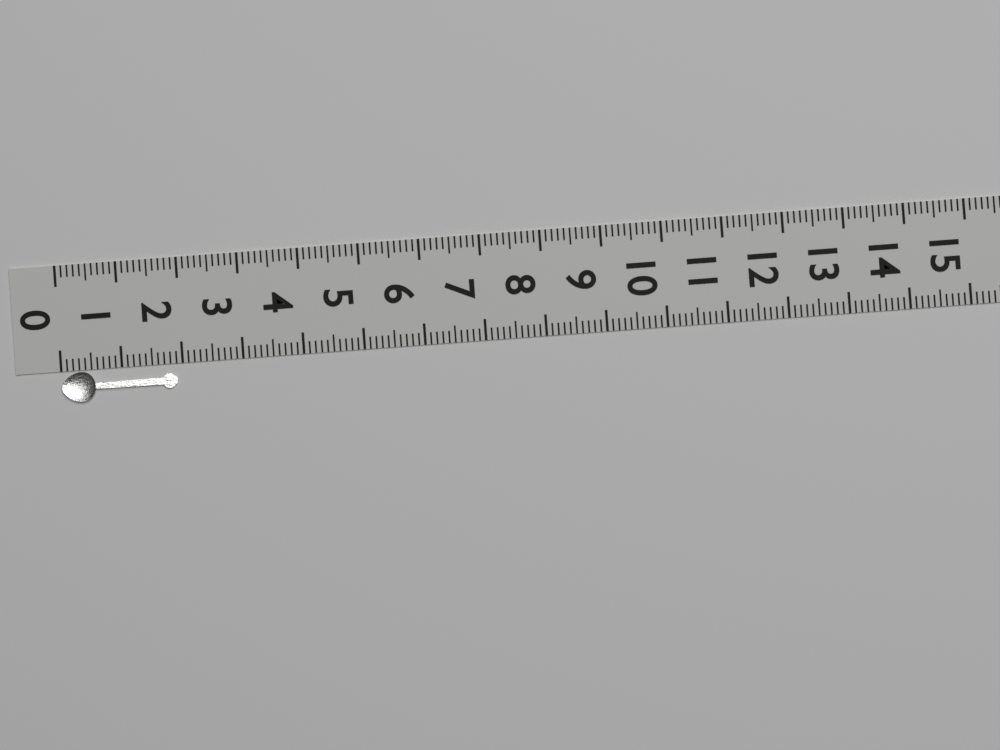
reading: 1.9 (no unit)
